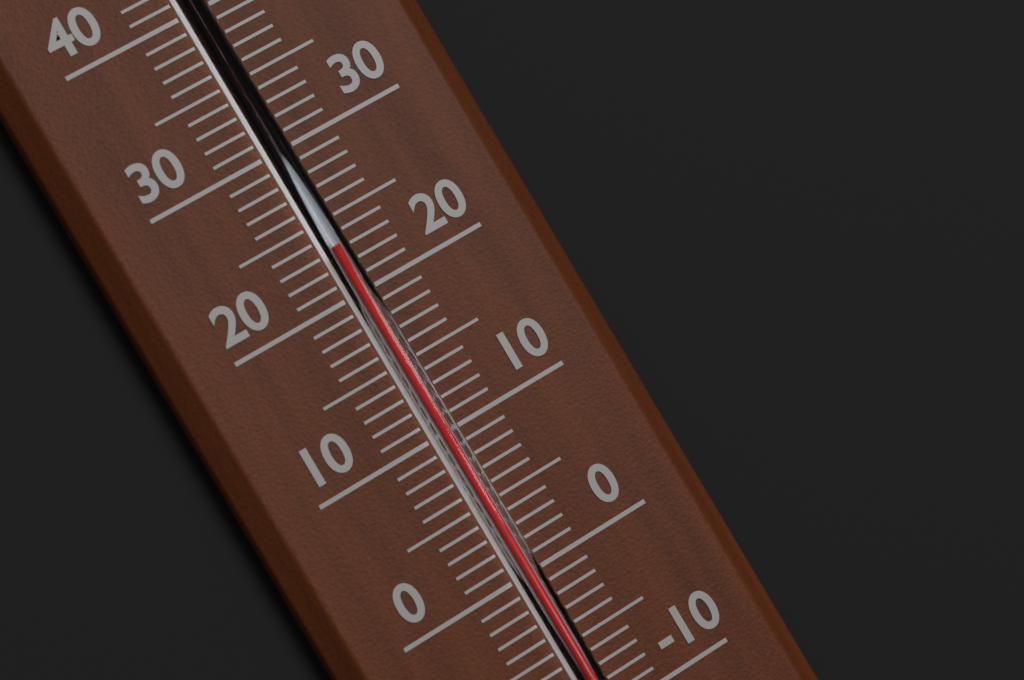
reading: 23 °C
